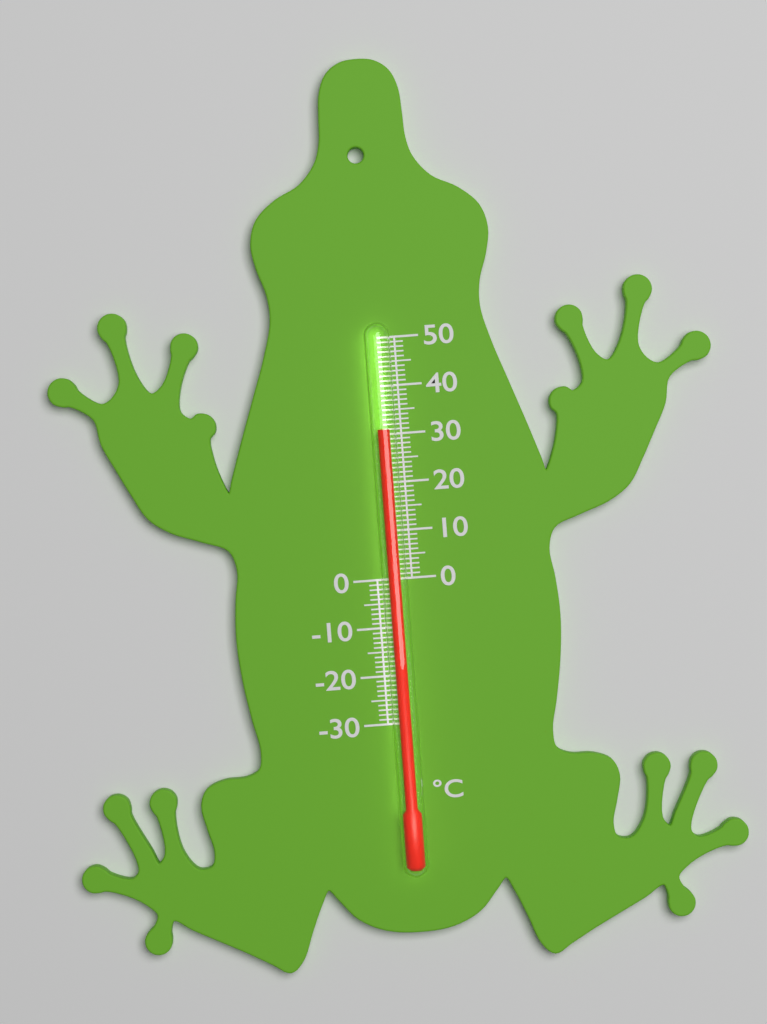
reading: 31 °C
